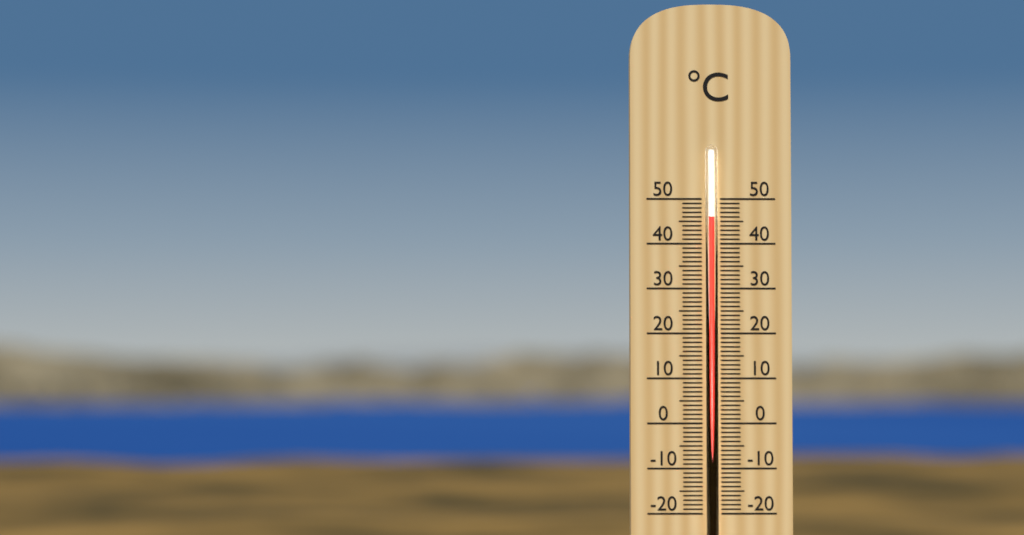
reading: 46 °C
